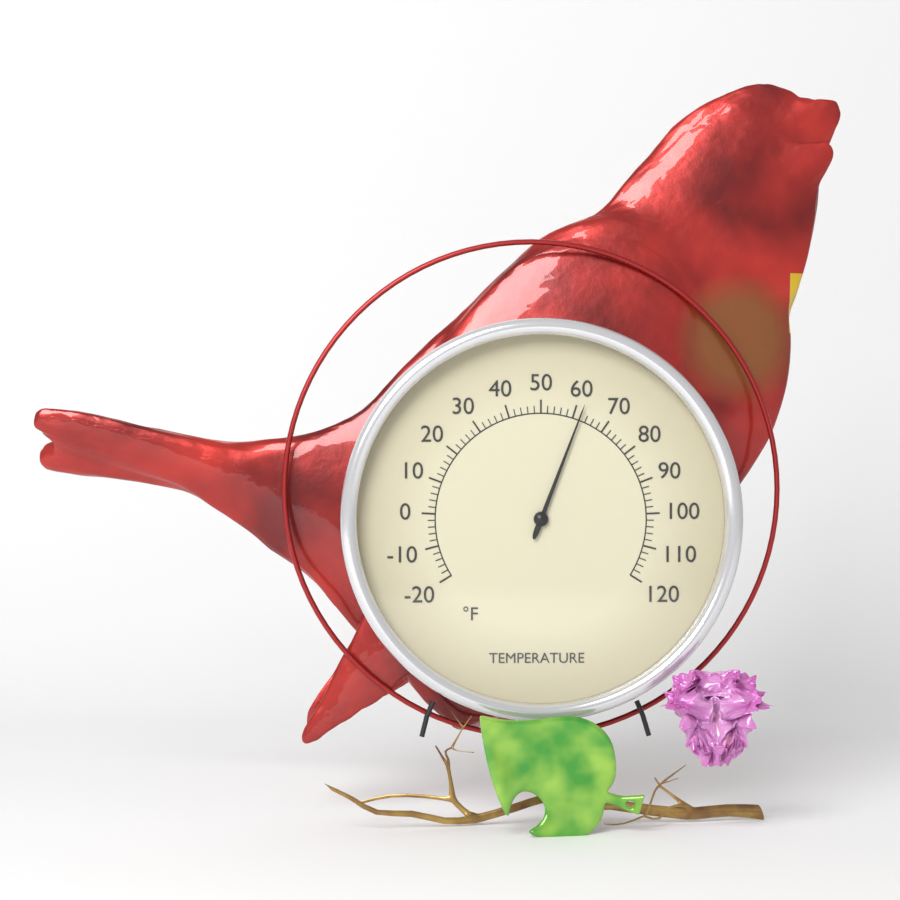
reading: 62 °F
